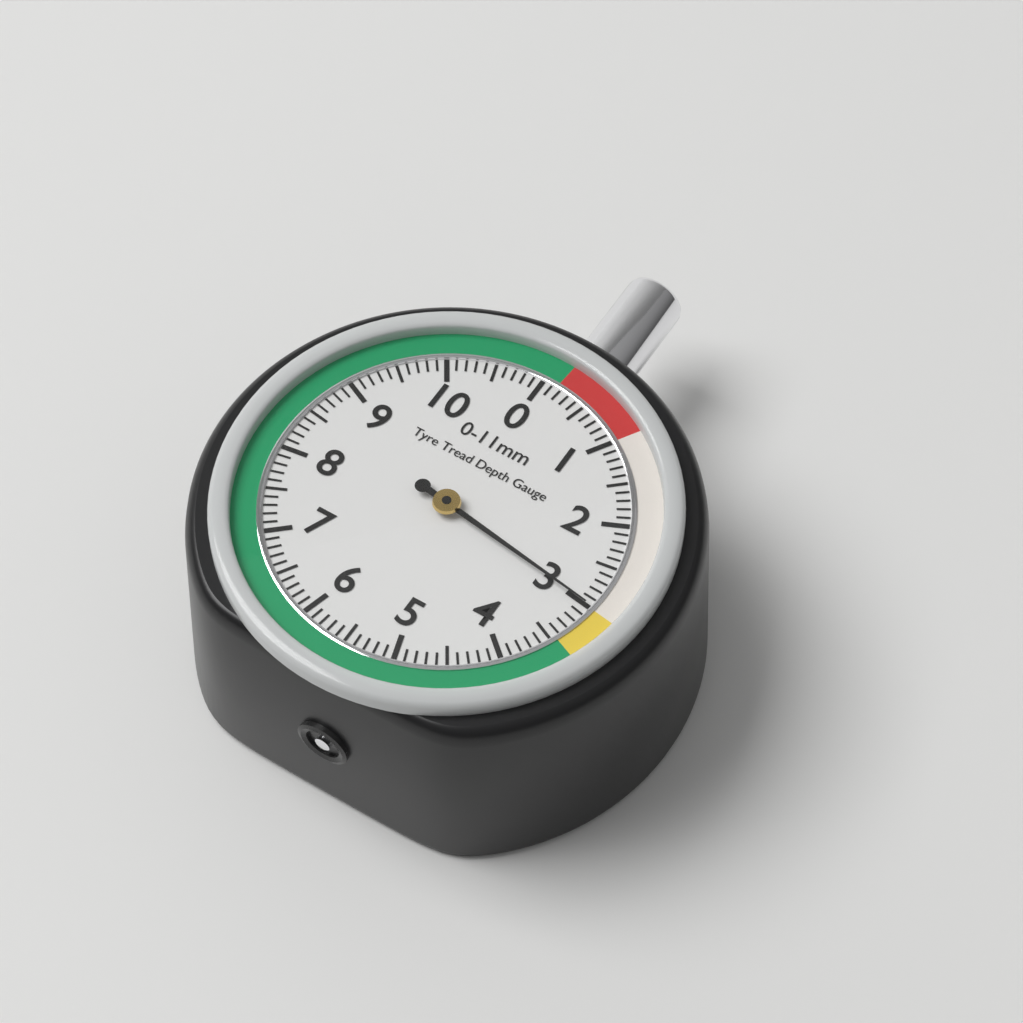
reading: 3.0 mm
